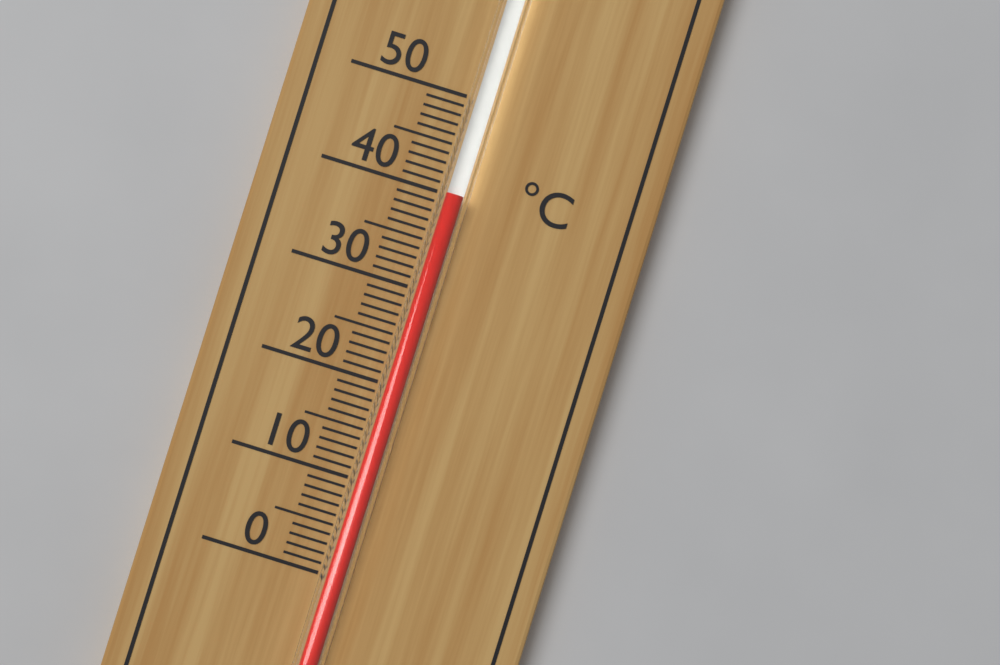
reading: 40 °C
